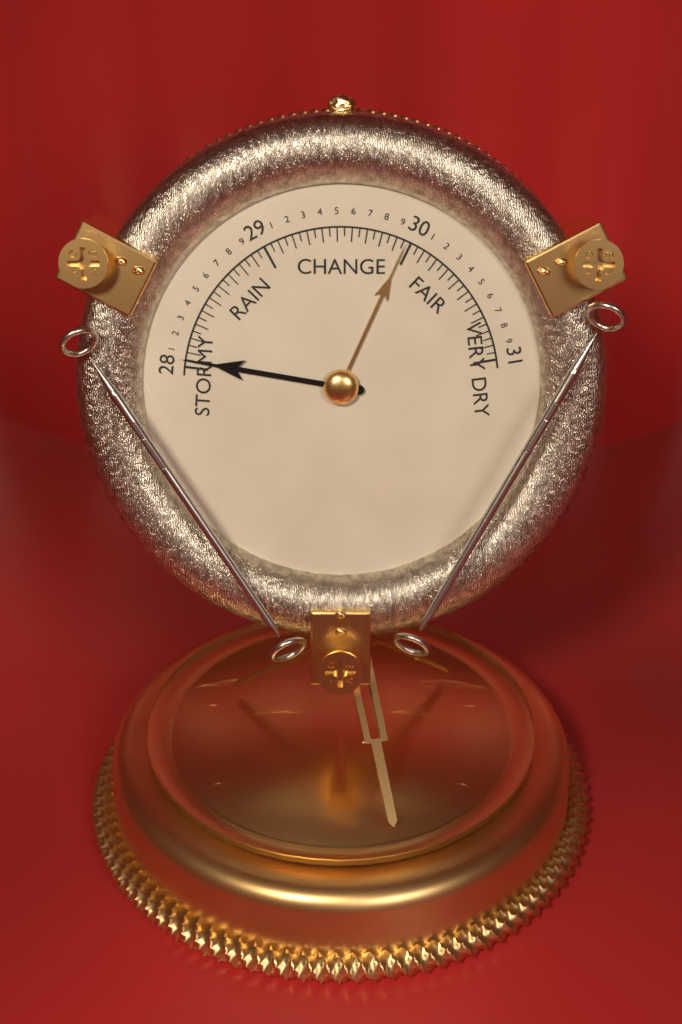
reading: 28.05 (no unit)
